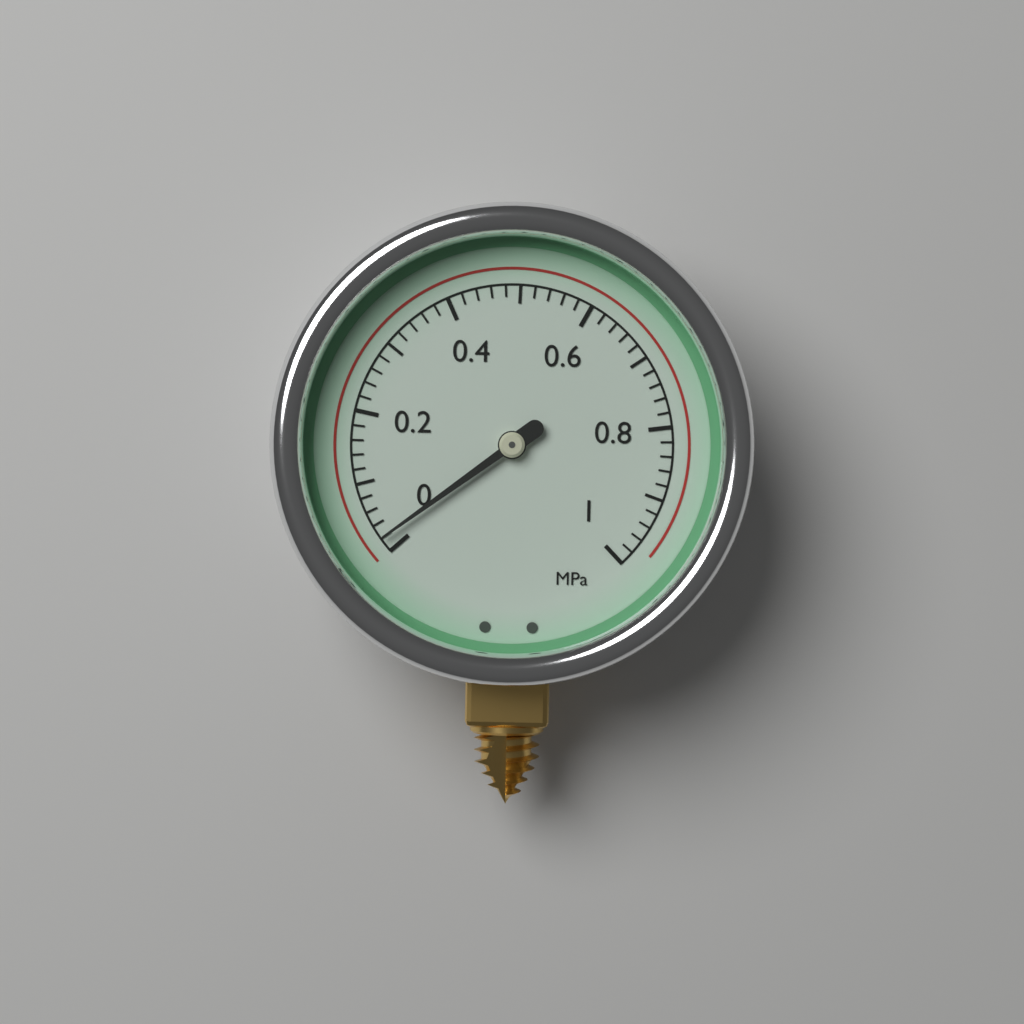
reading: 0.02 MPa
